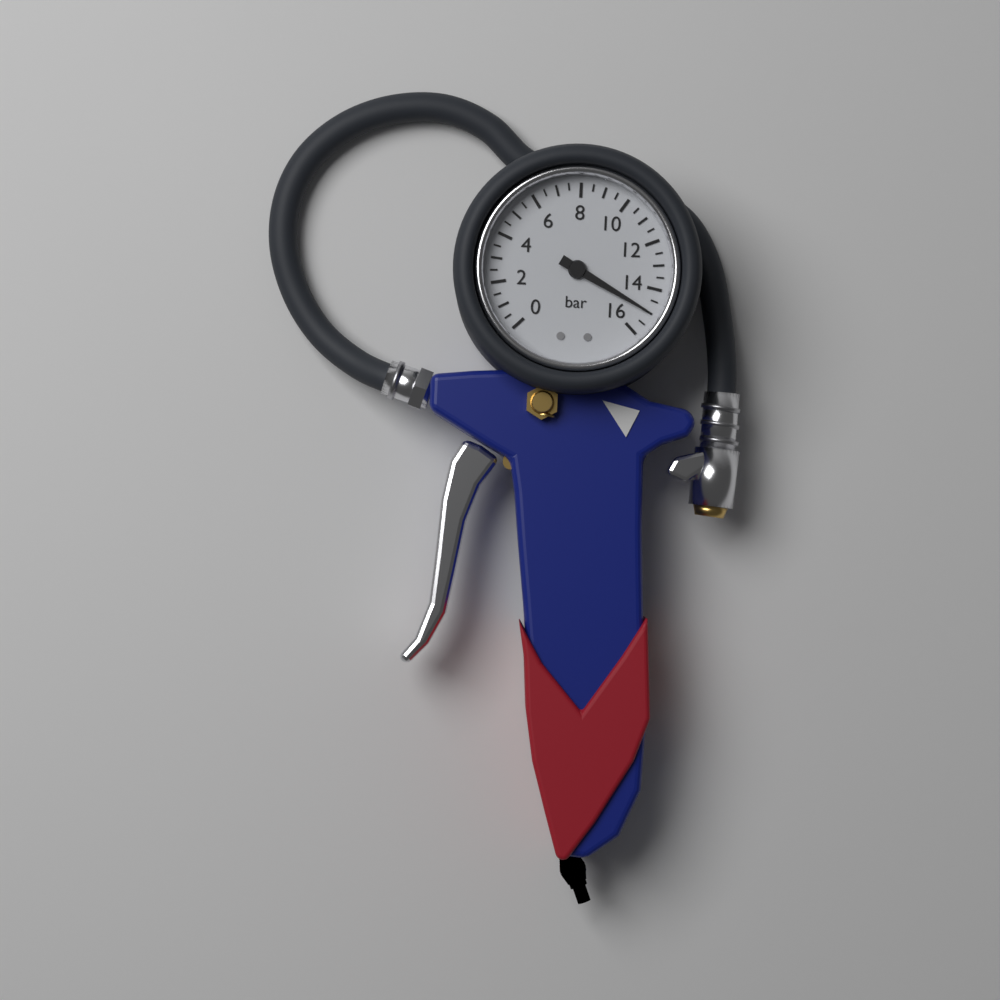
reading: 15.0 bar
